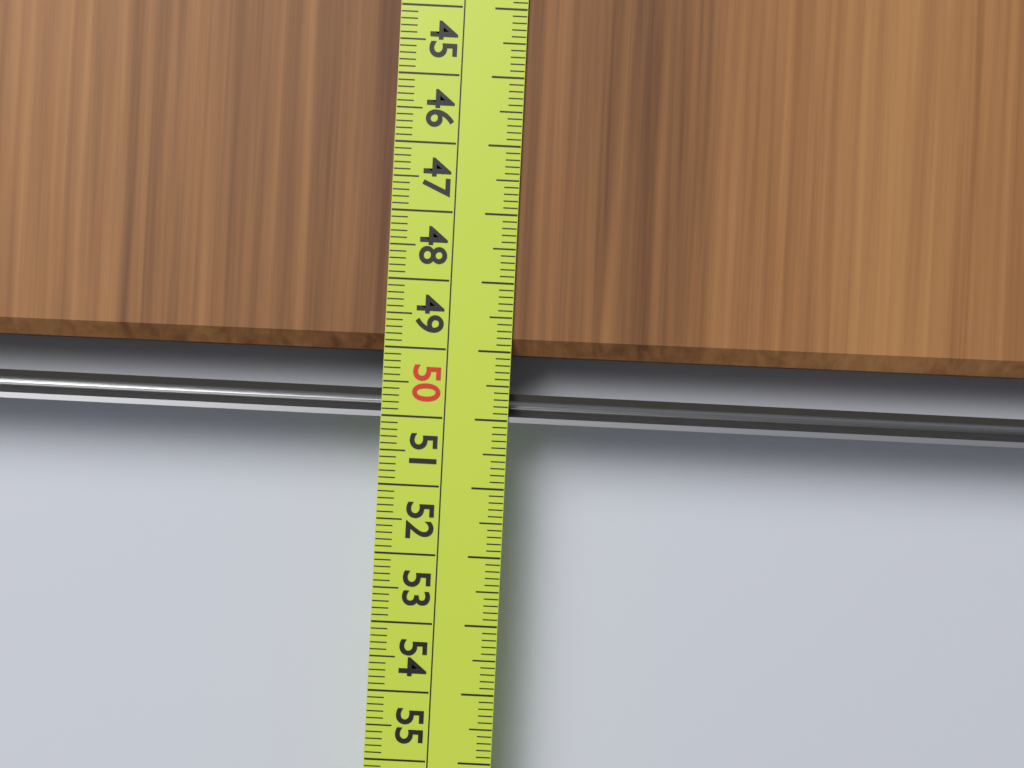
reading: 49.1 cm
